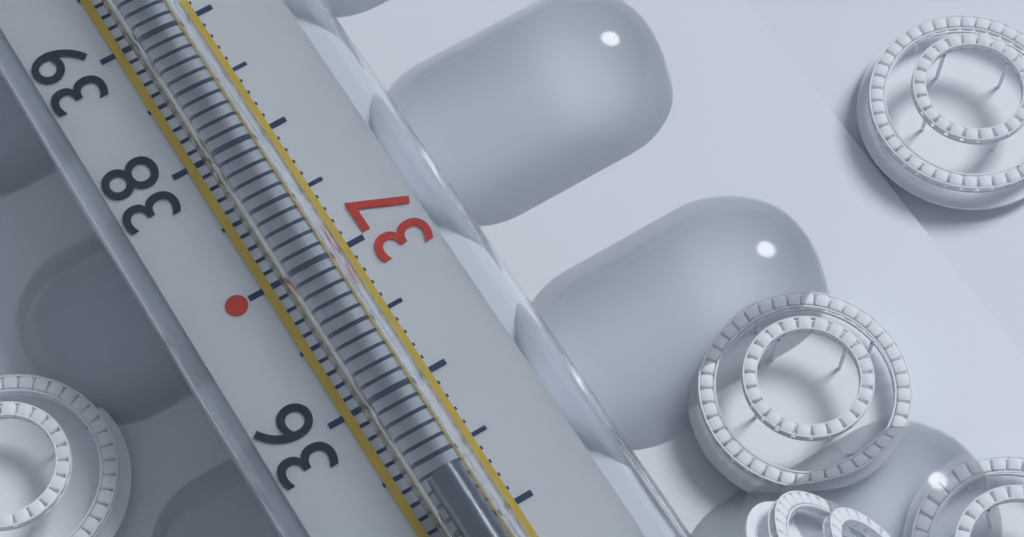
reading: 35.3 °C
